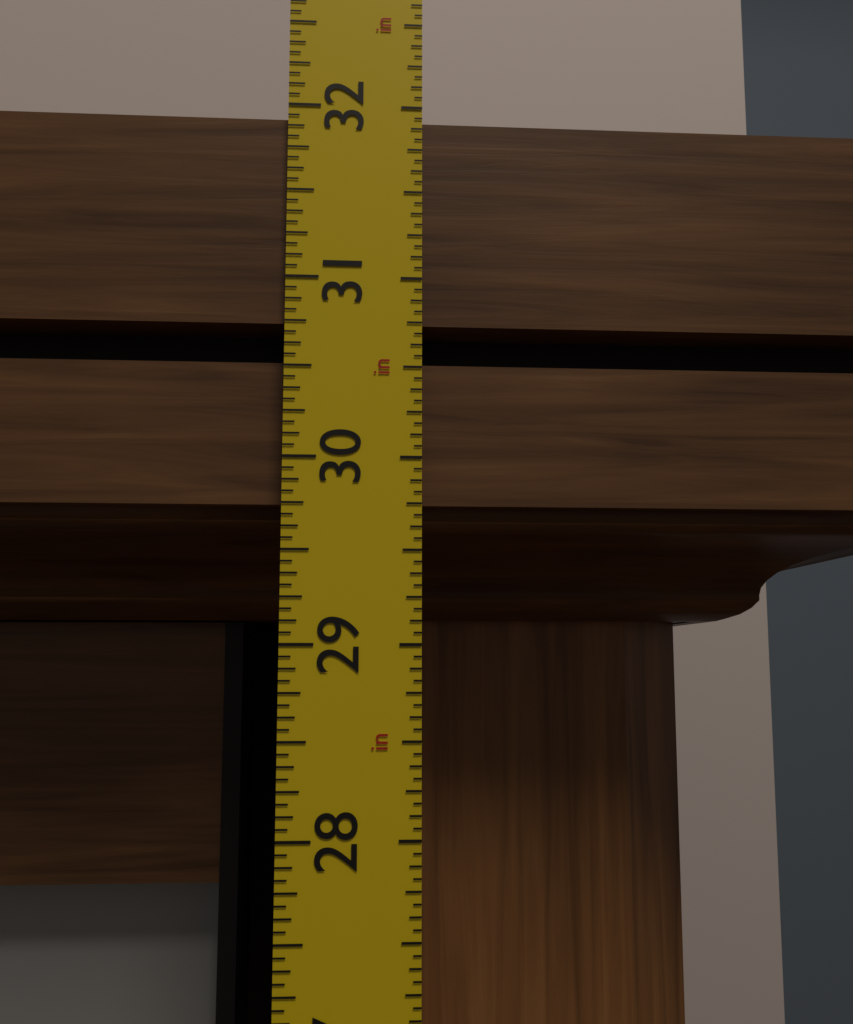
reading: 31.9375 in
